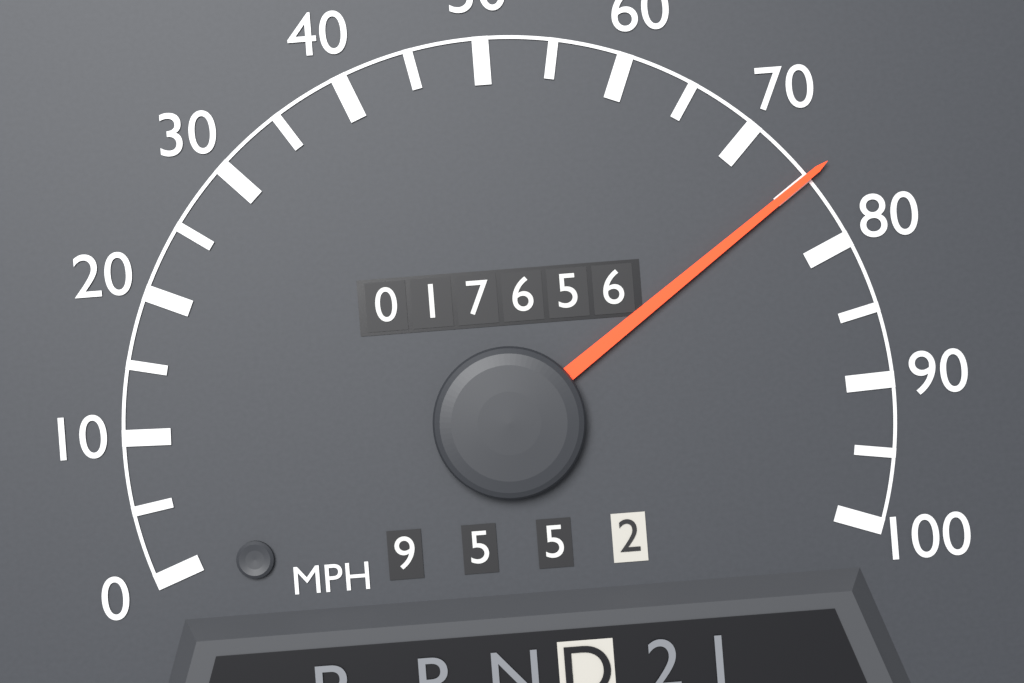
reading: 75 MPH
